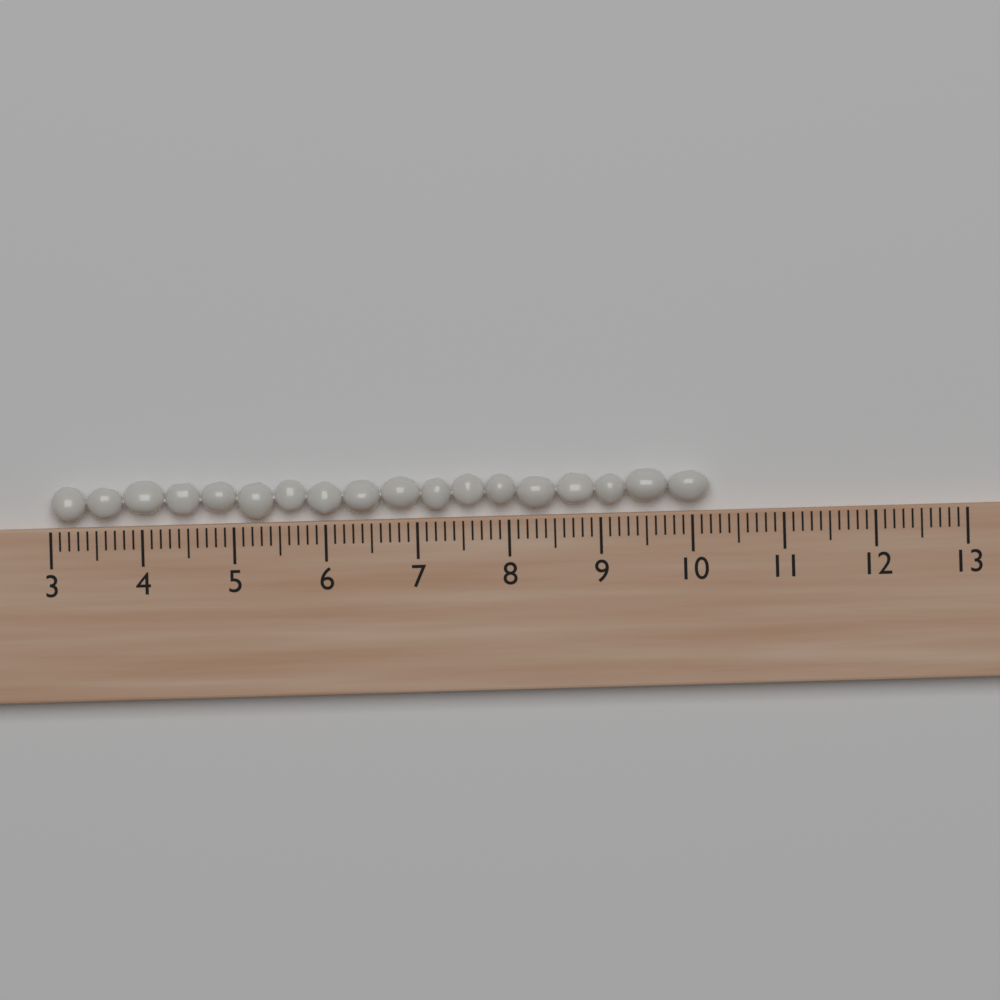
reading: 10.2 (no unit)
